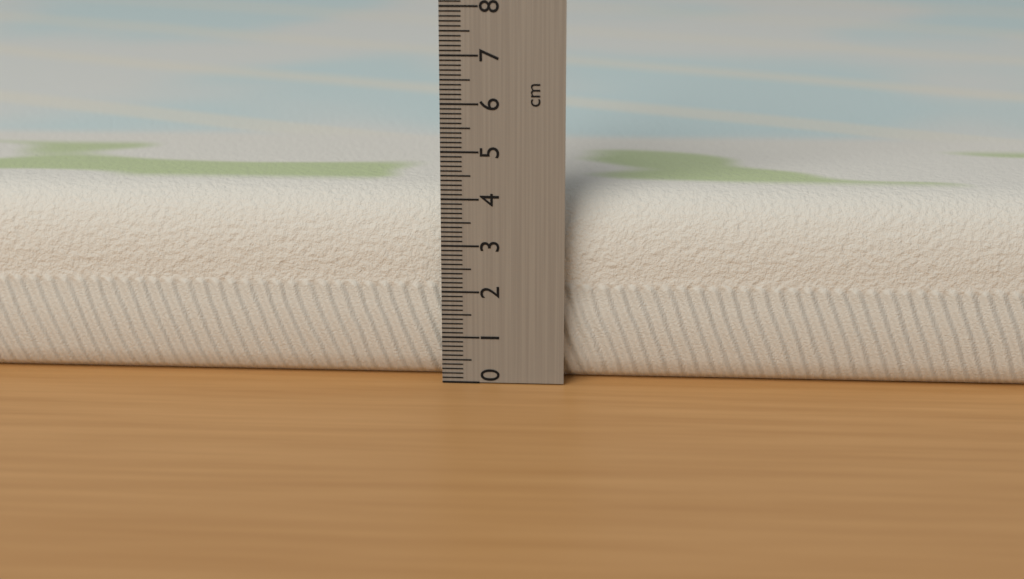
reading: 4.1 cm
